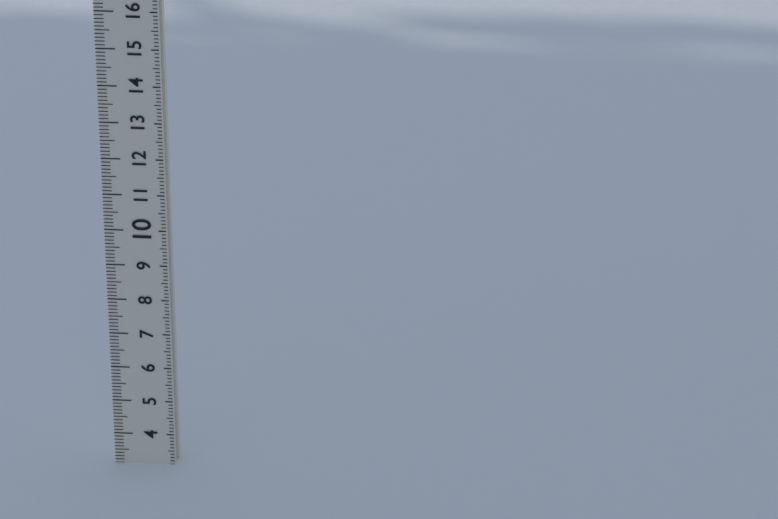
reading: 3.1 (no unit)
